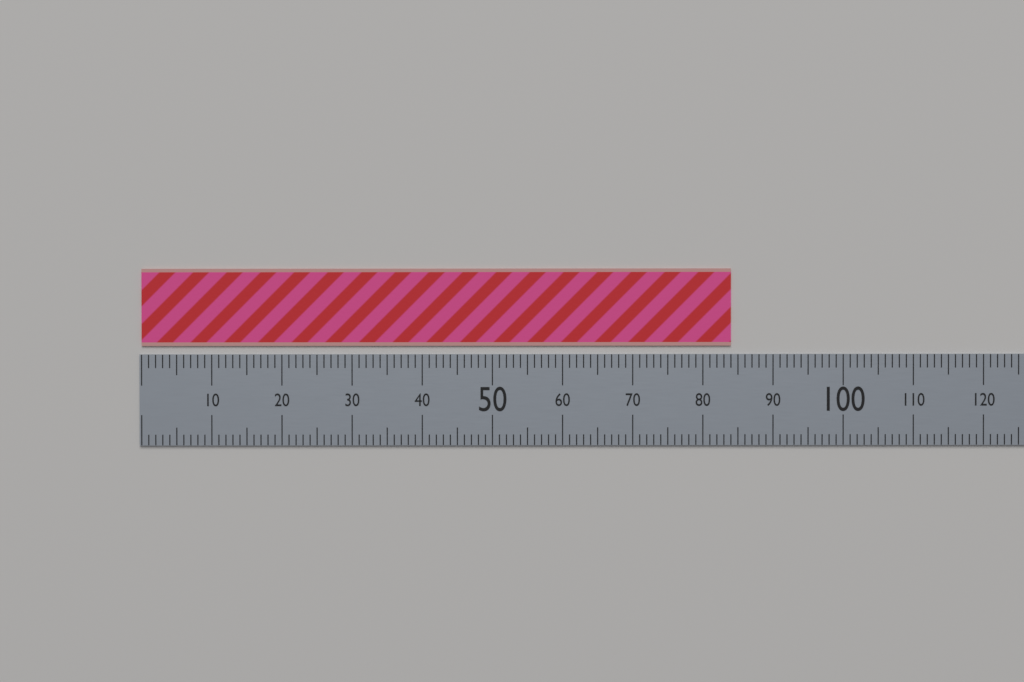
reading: 84 (no unit)
